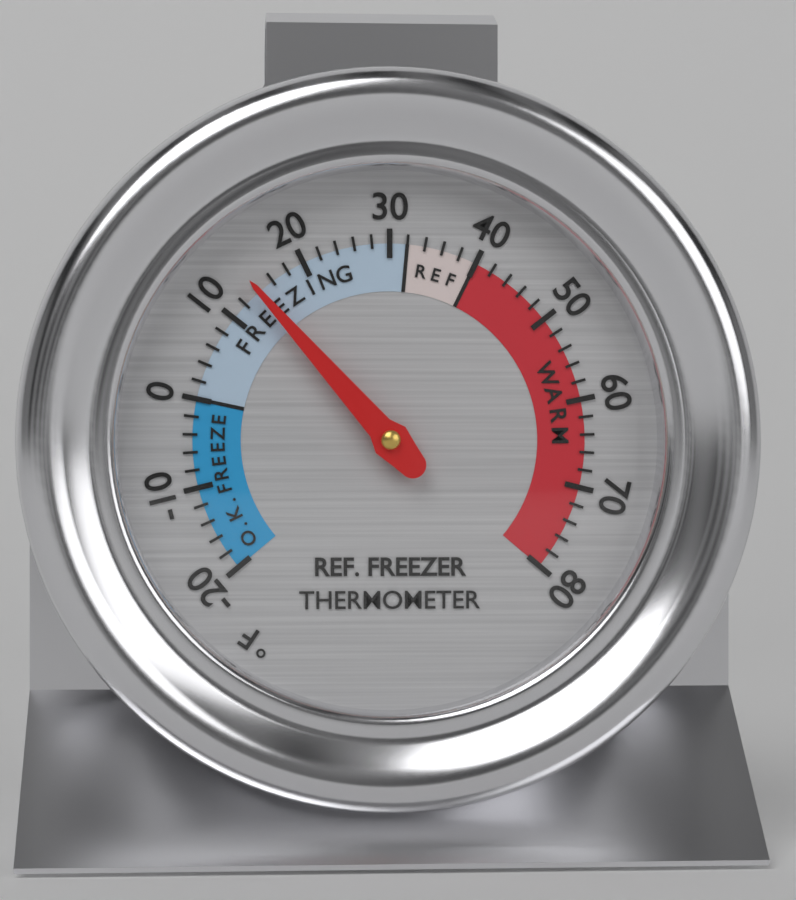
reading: 14 °F
